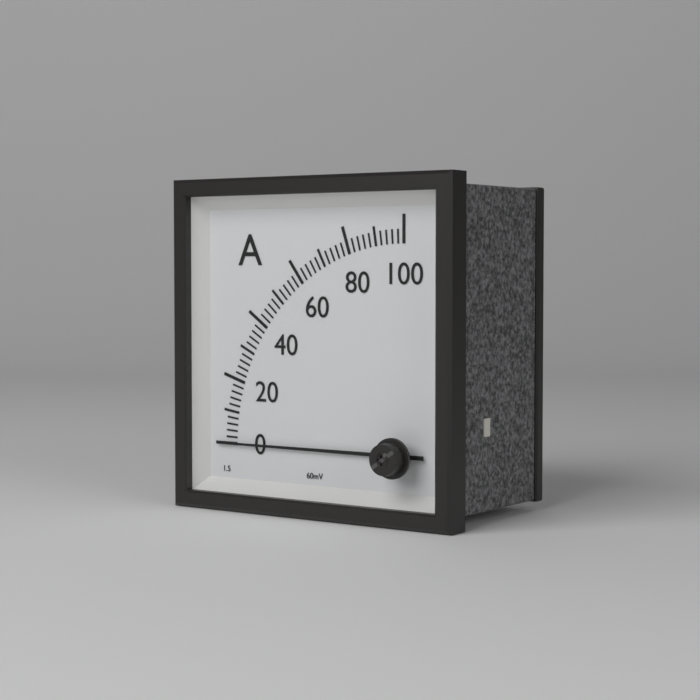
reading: 0 A
